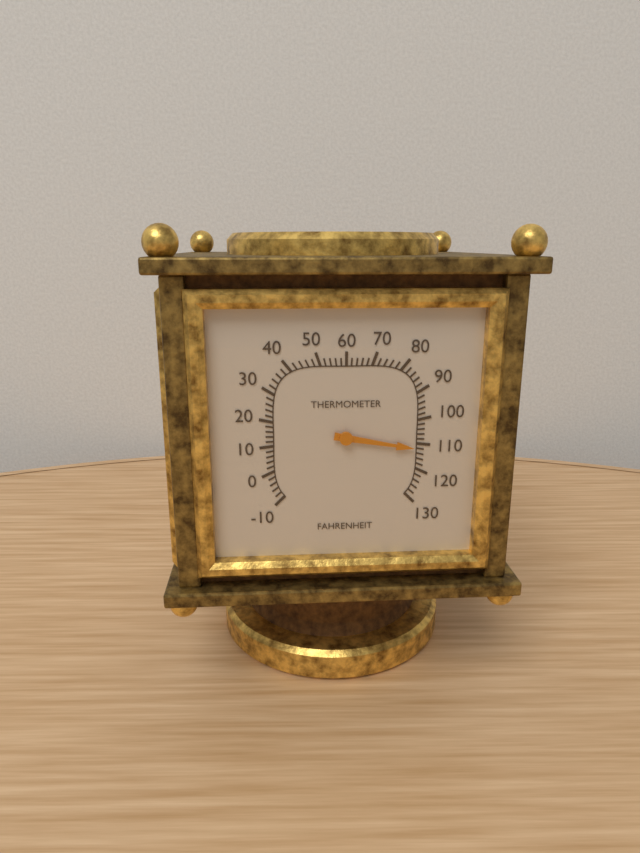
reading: 112 °F
